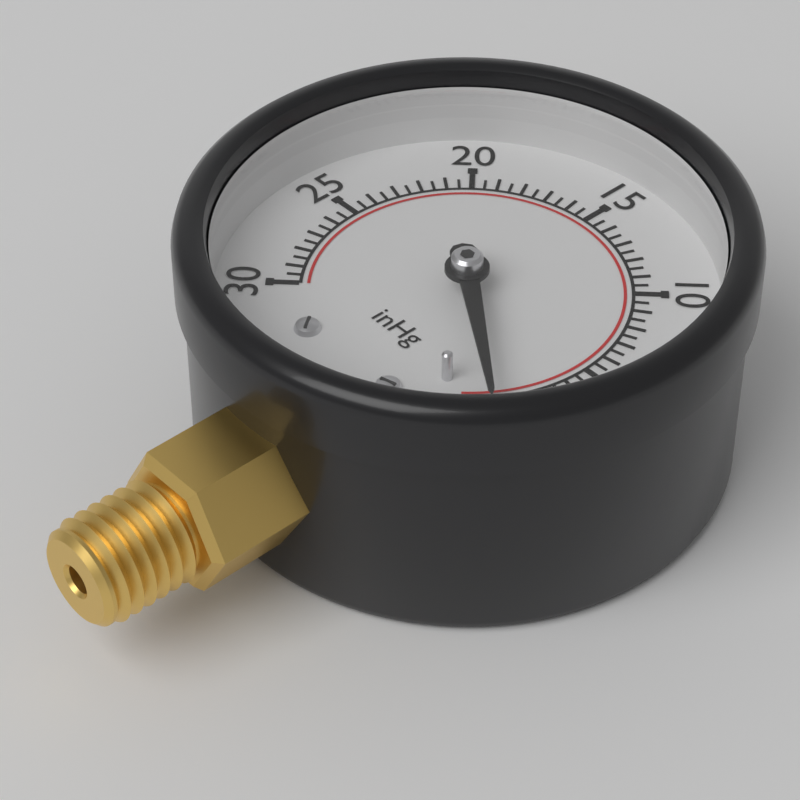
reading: 1.0 inHg
